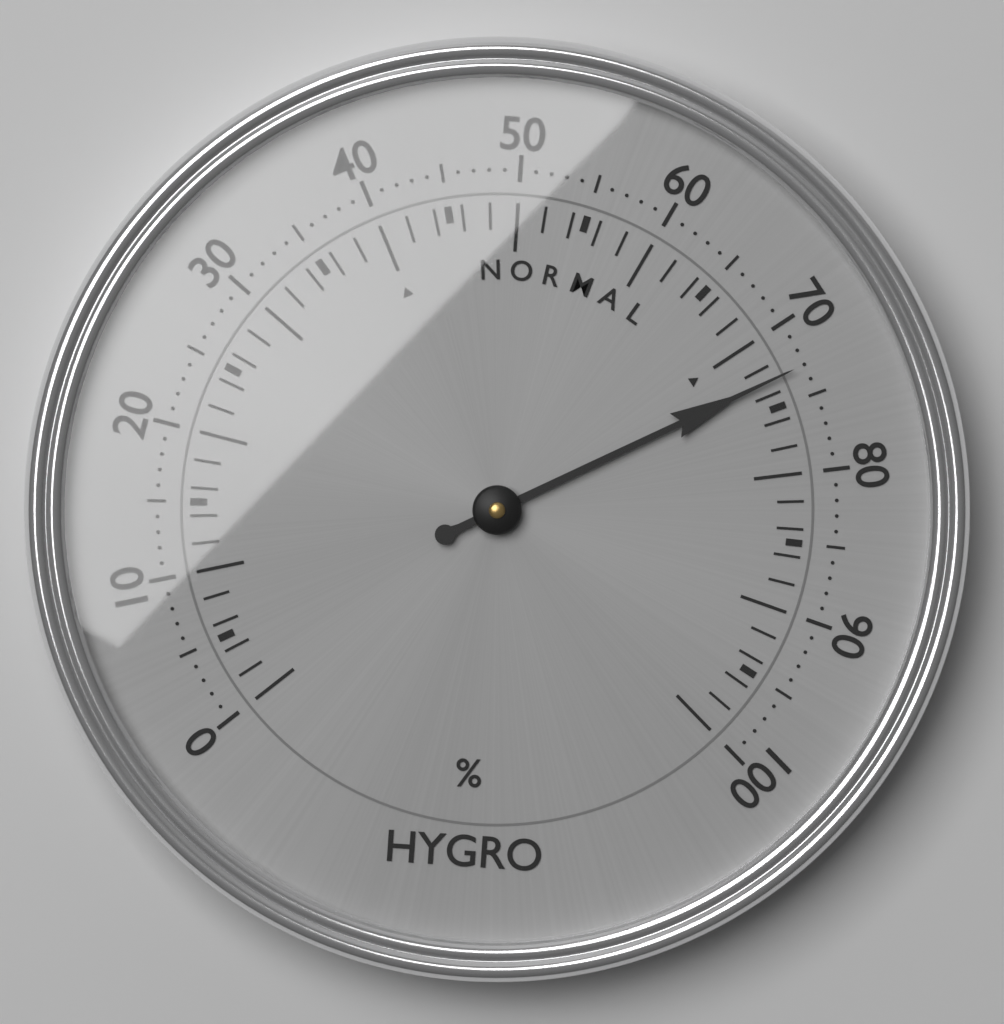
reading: 73 %
